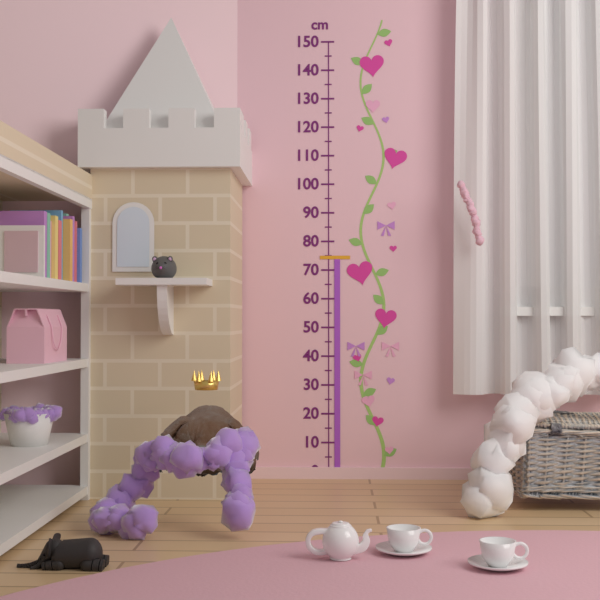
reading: 75 cm
